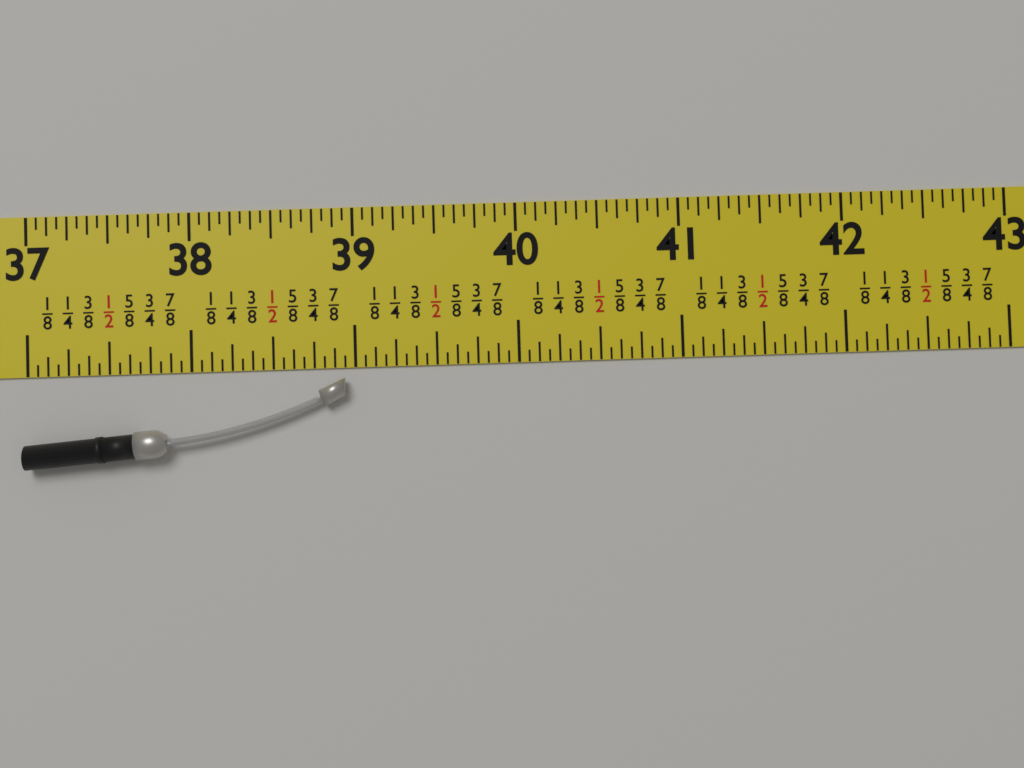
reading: 38.9375 in
